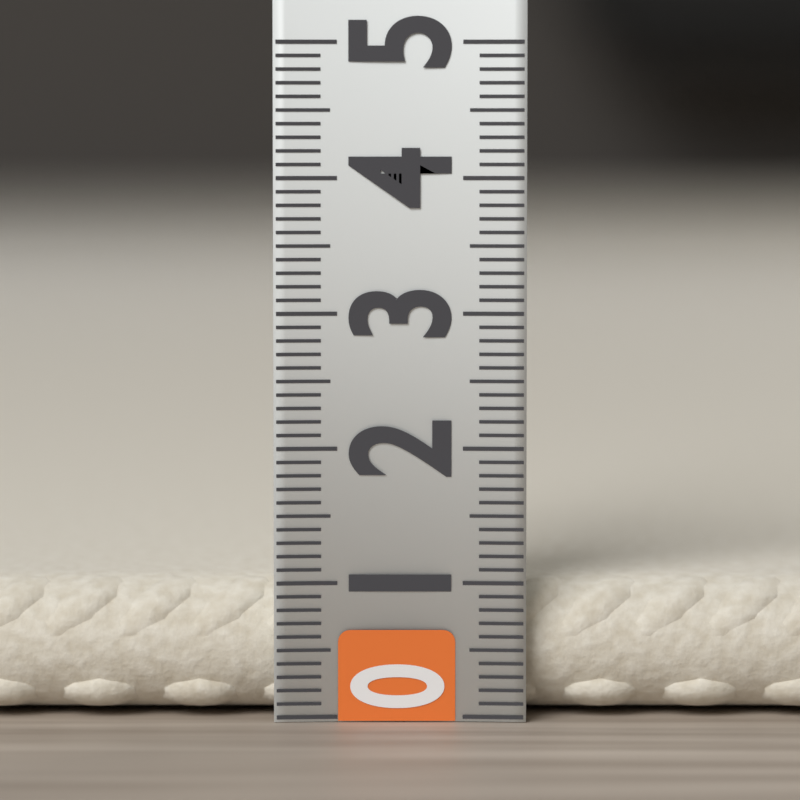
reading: 1.0 (no unit)
